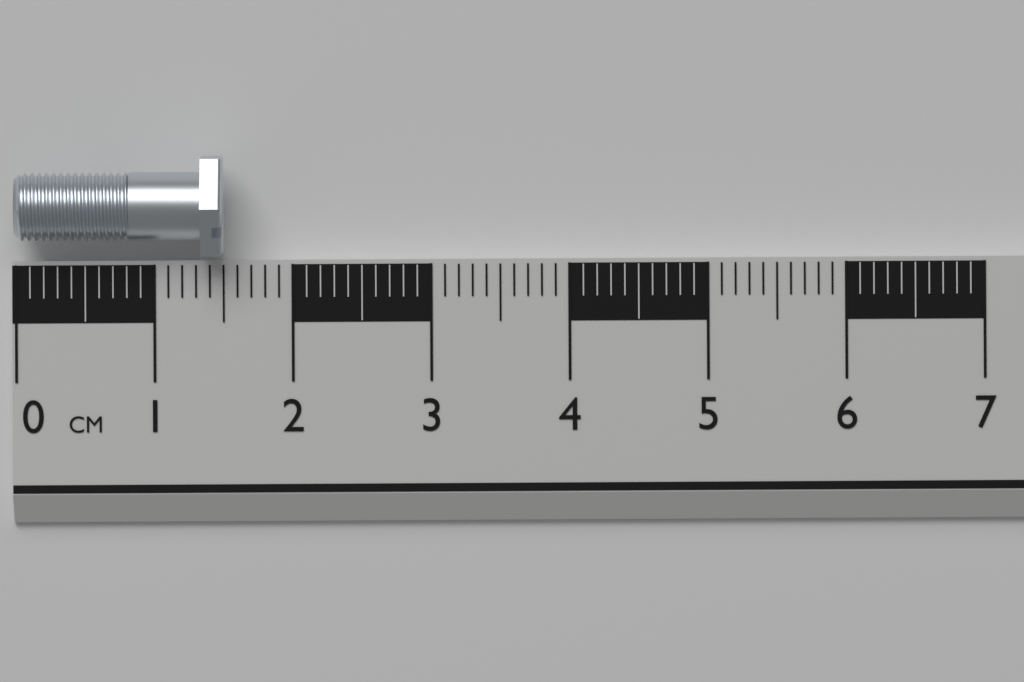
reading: 1.5 cm
